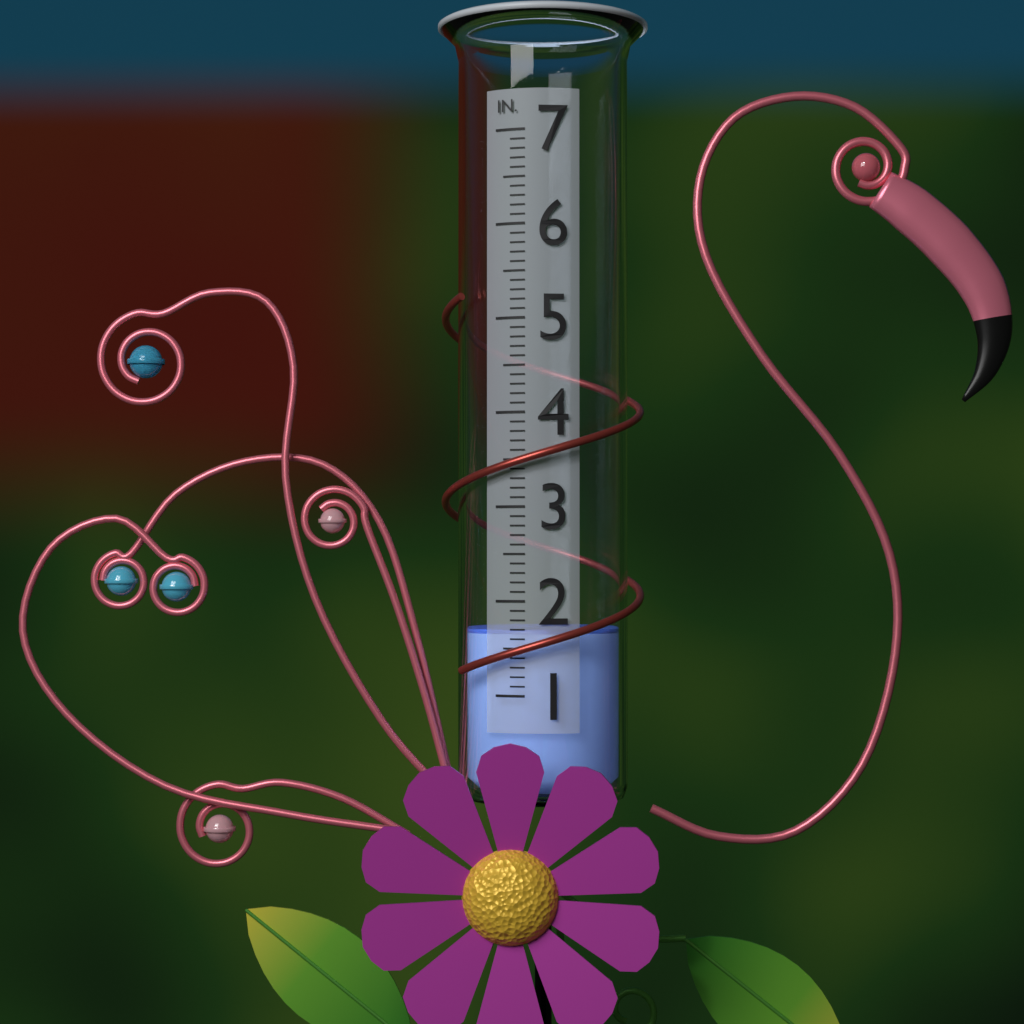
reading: 1.7 in
